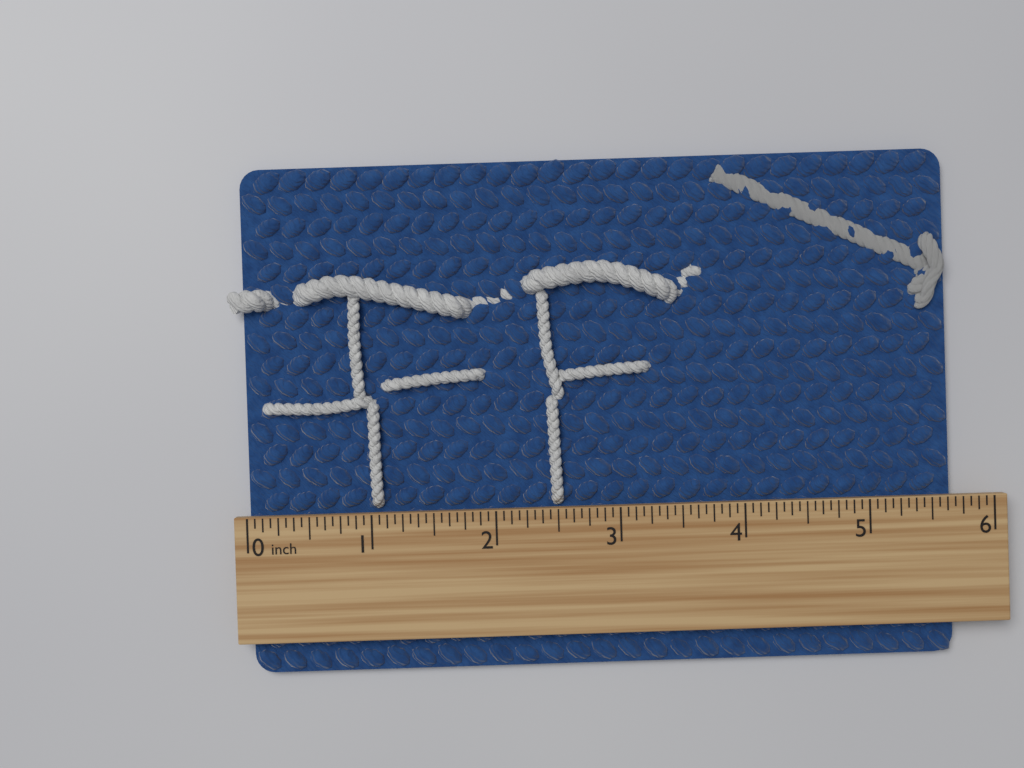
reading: 5.6875 inch
